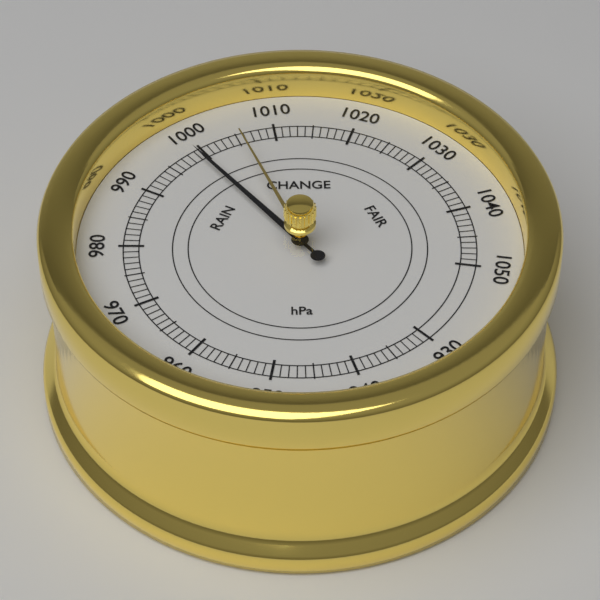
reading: 999 hPa
